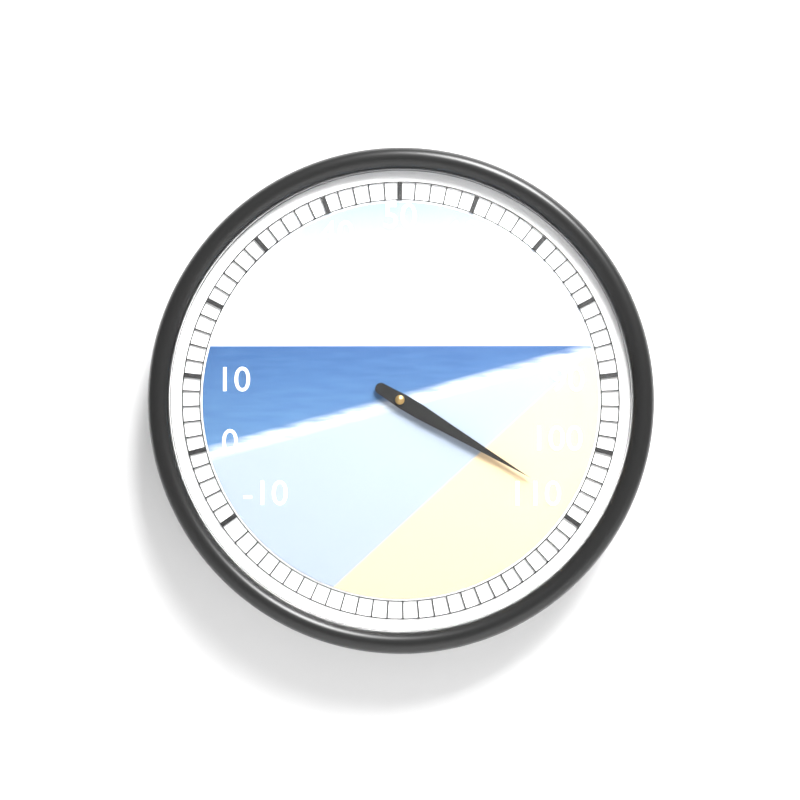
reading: 108 (no unit)
